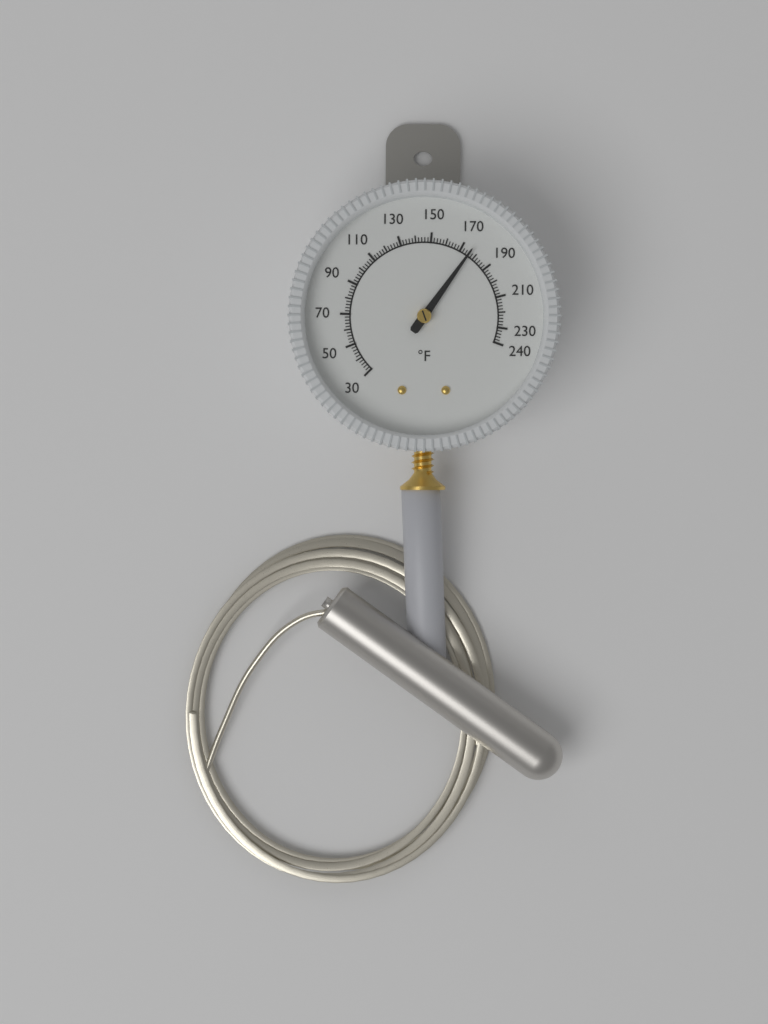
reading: 176 °F
